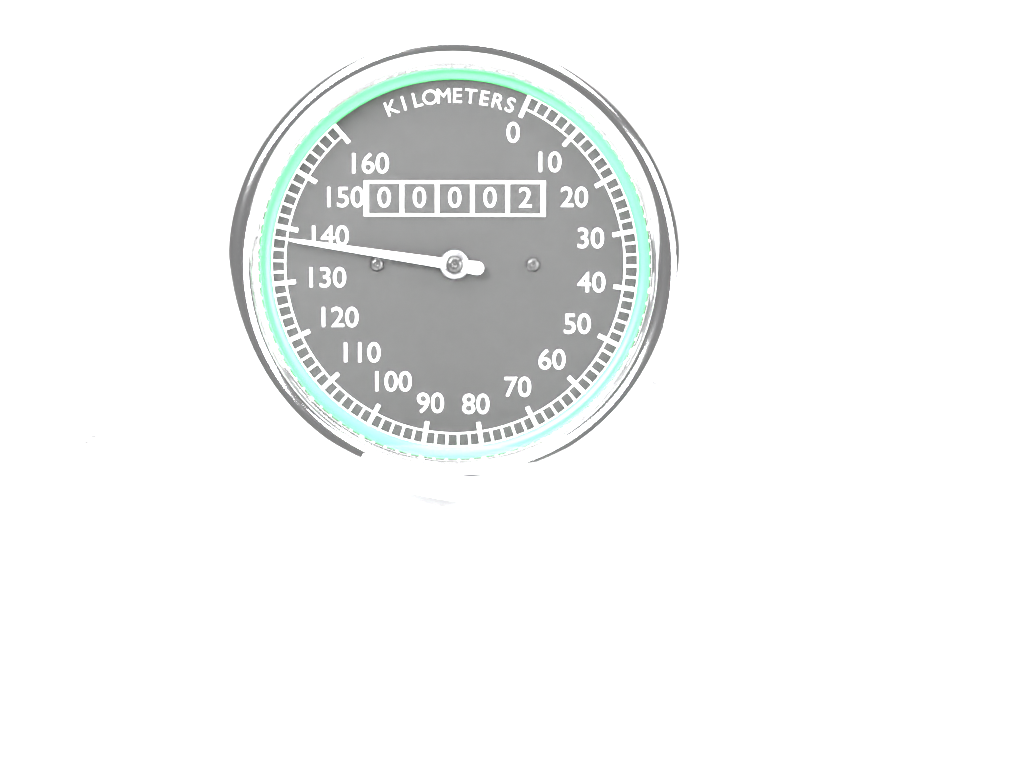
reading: 138 km/h
